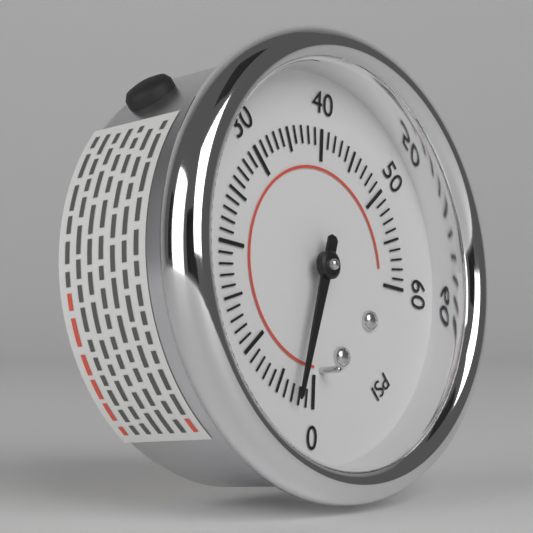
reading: 3 psi
